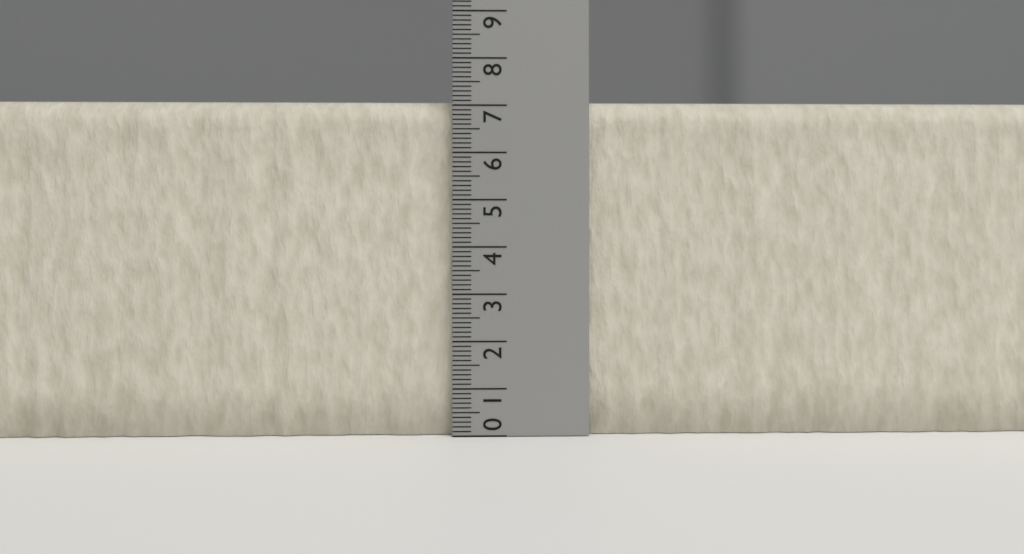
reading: 7.1 (no unit)
